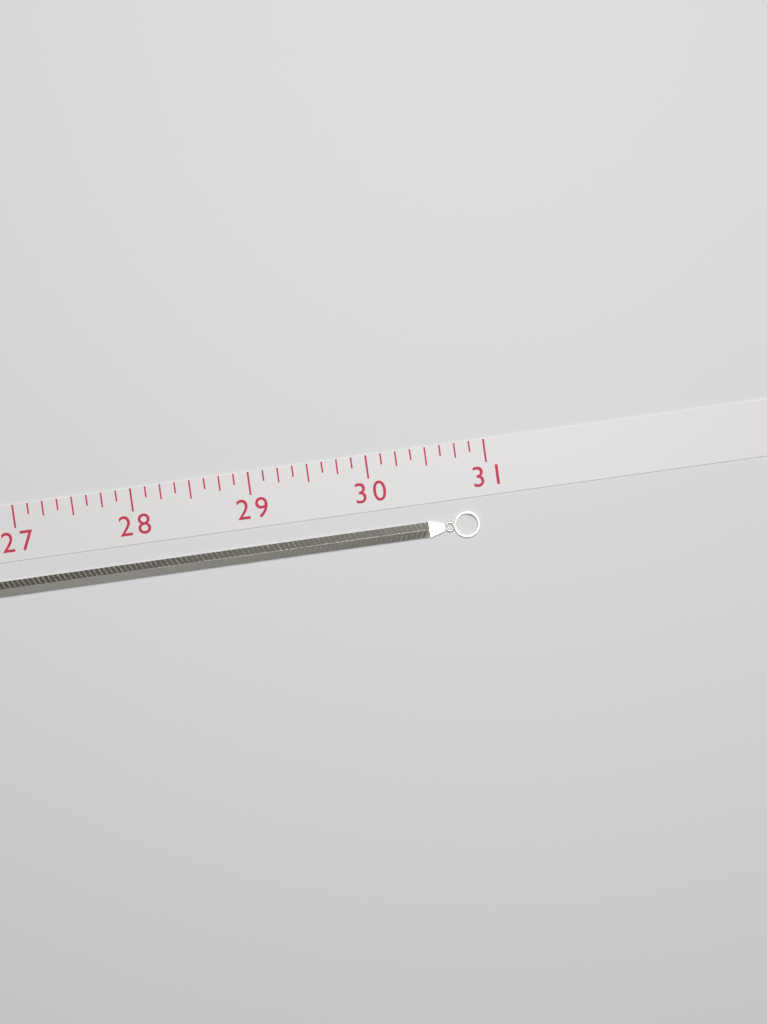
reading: 30.875 (no unit)
